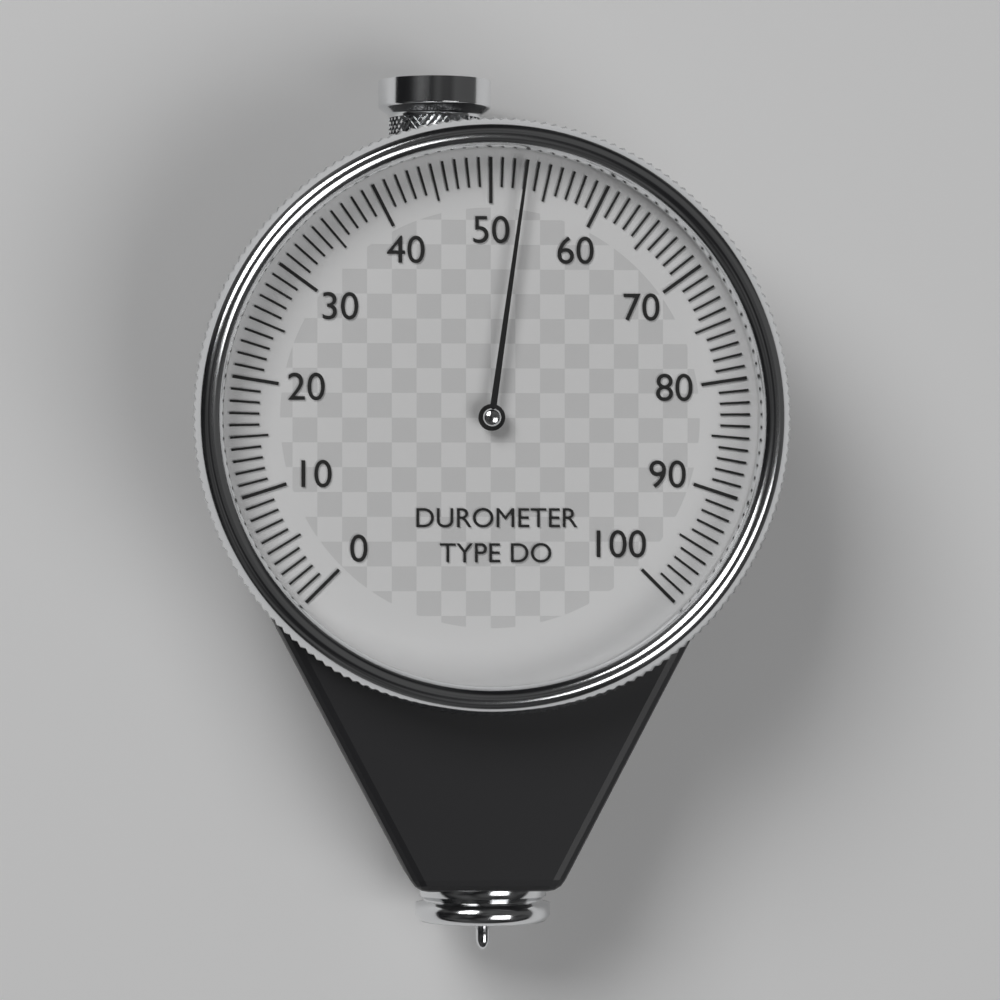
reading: 53 (no unit)
